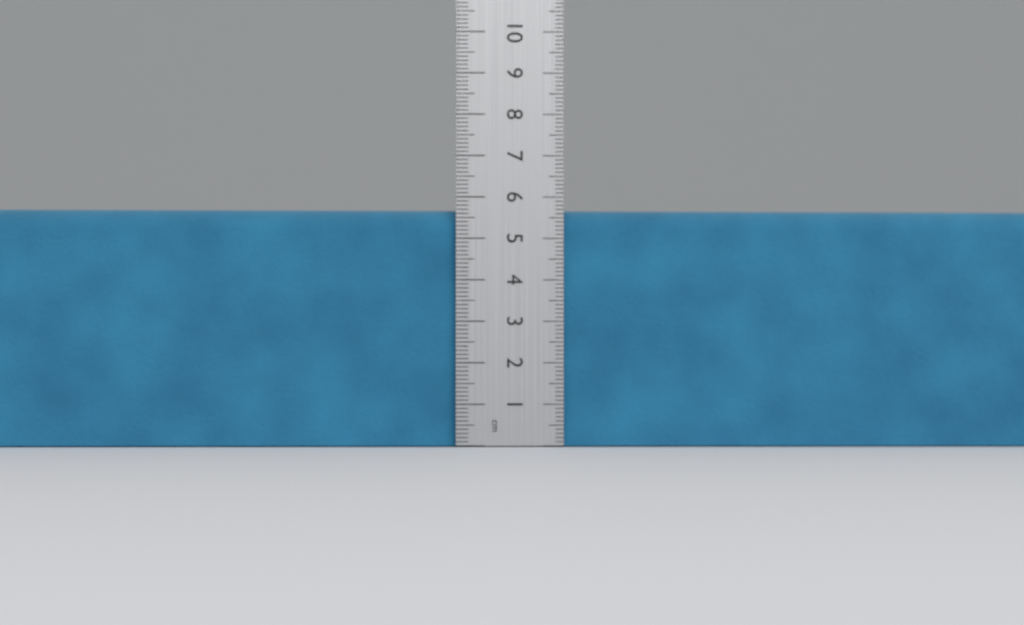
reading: 5.7 cm
